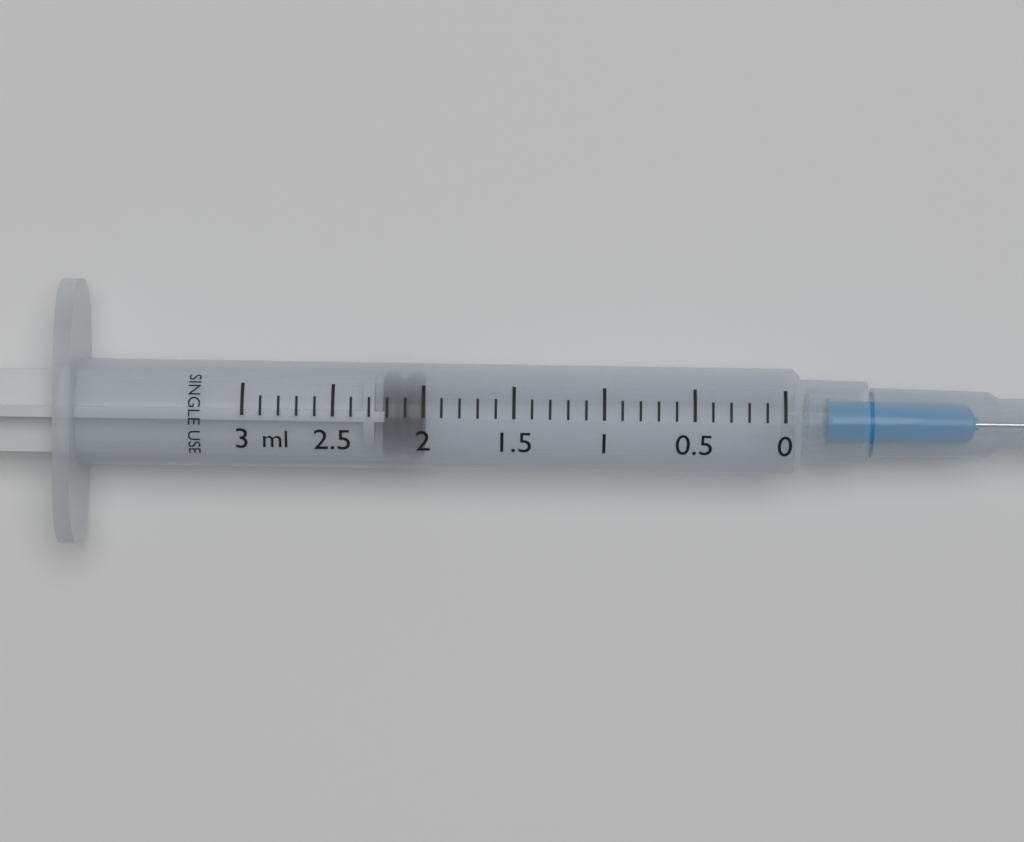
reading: 2.0 ml
